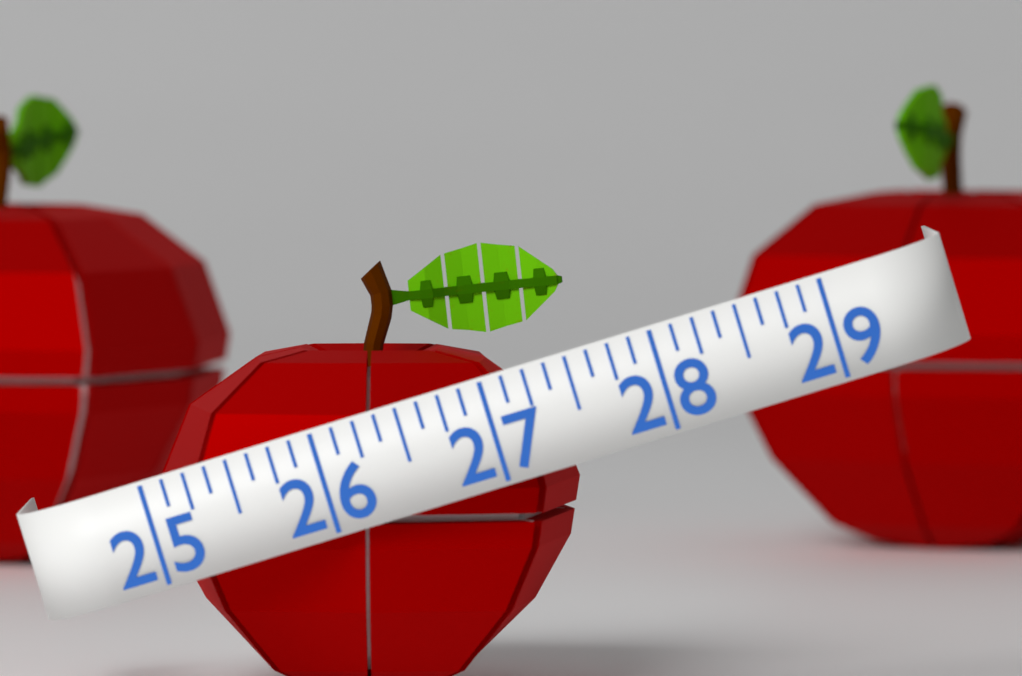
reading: 27.625 (no unit)
